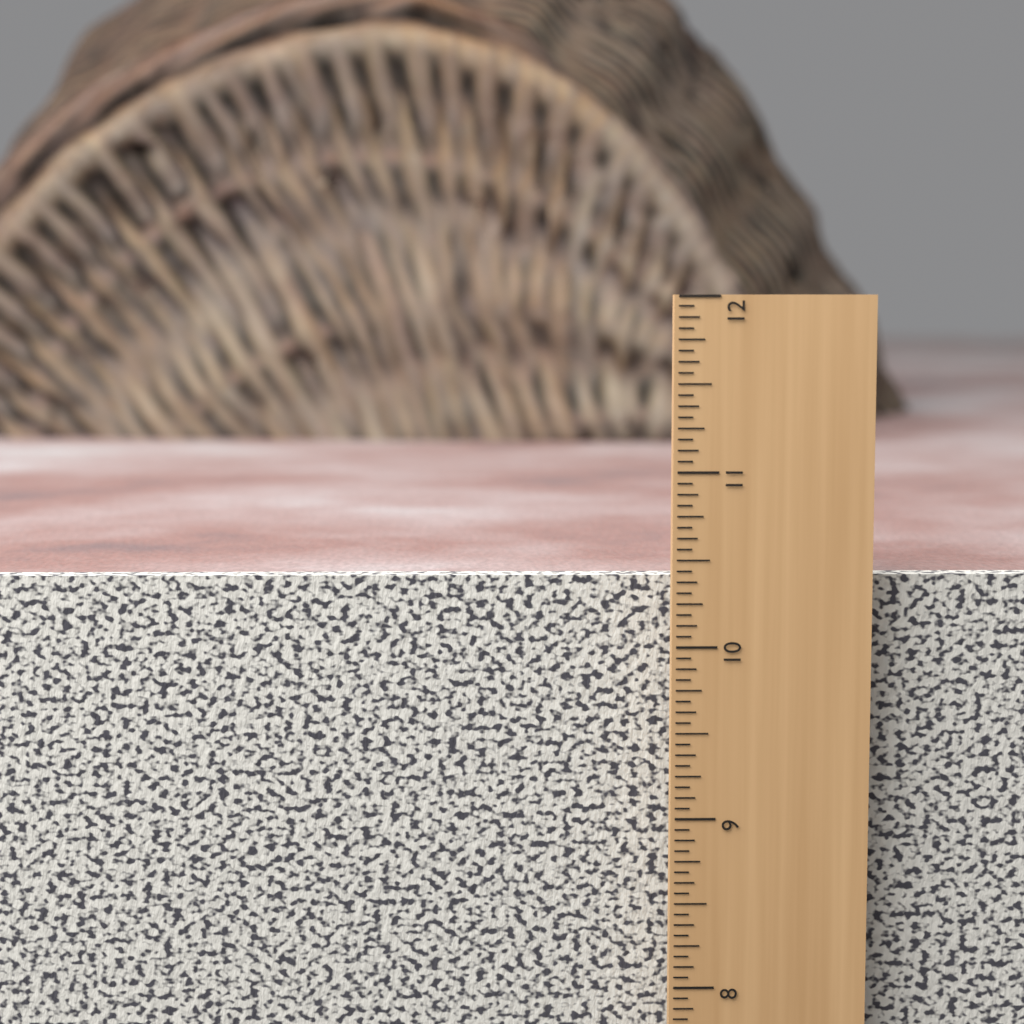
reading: 10.3750 in
